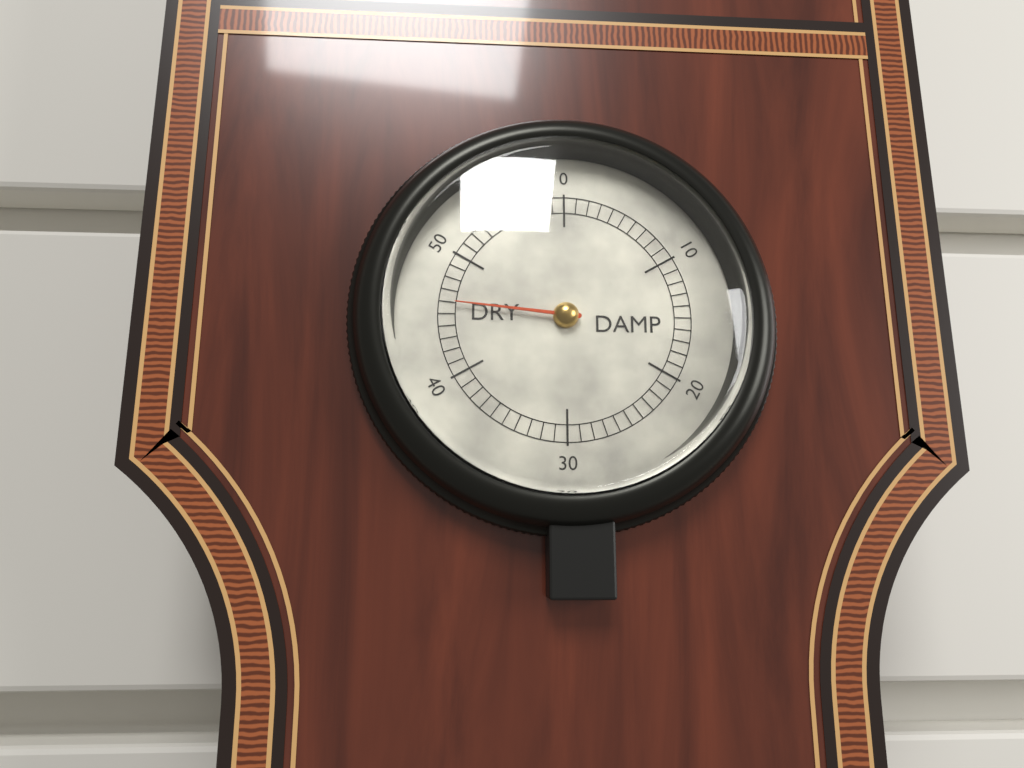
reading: 46 (no unit)
